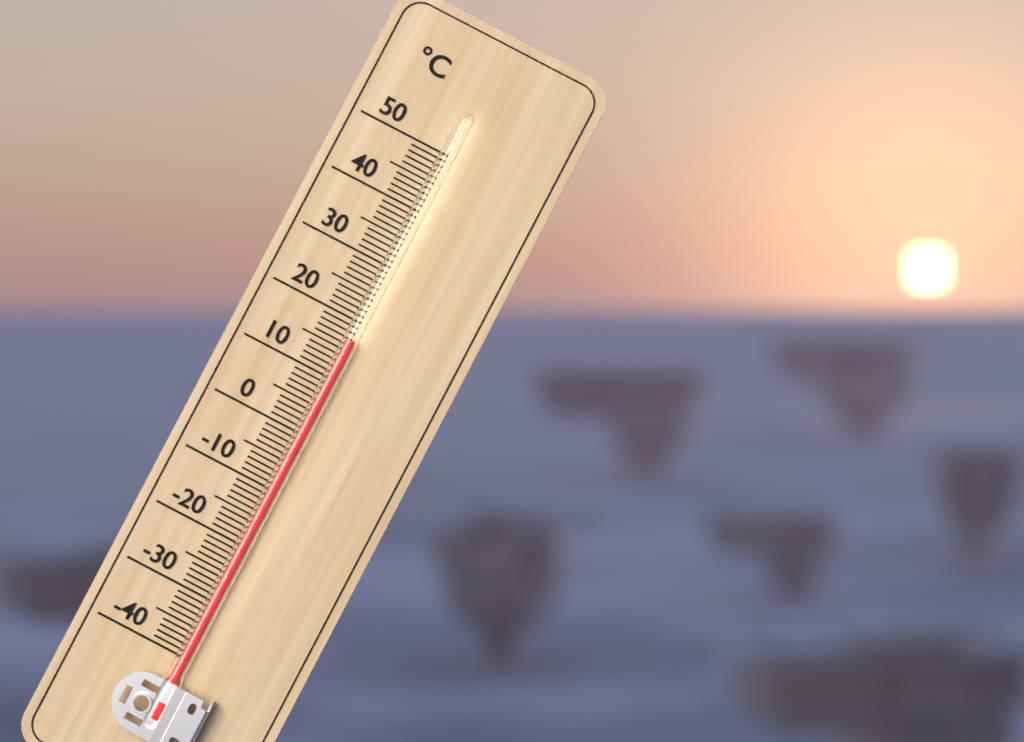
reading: 17 °C
